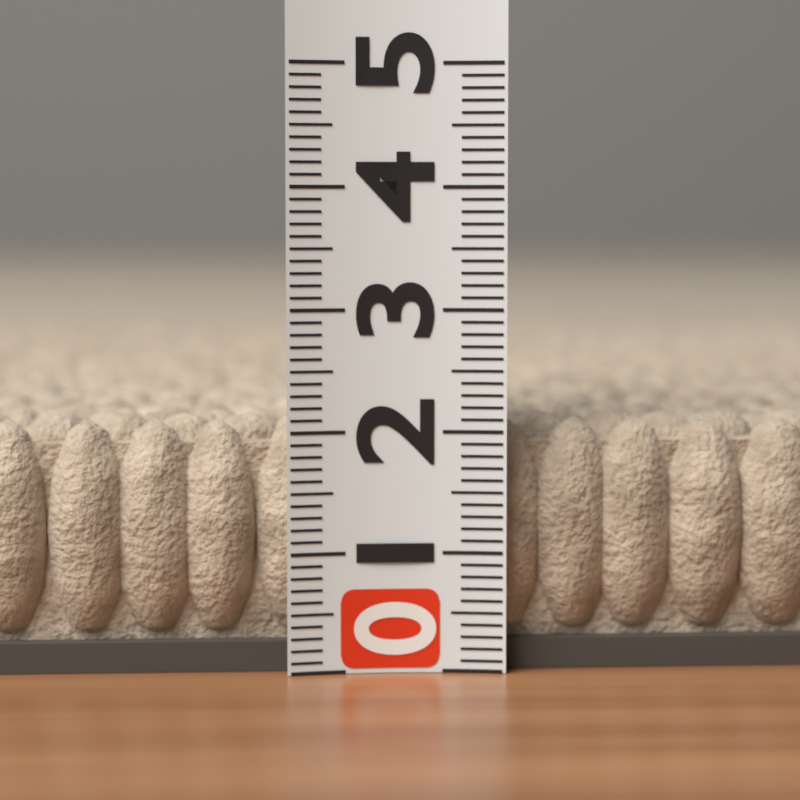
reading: 2.1 (no unit)
